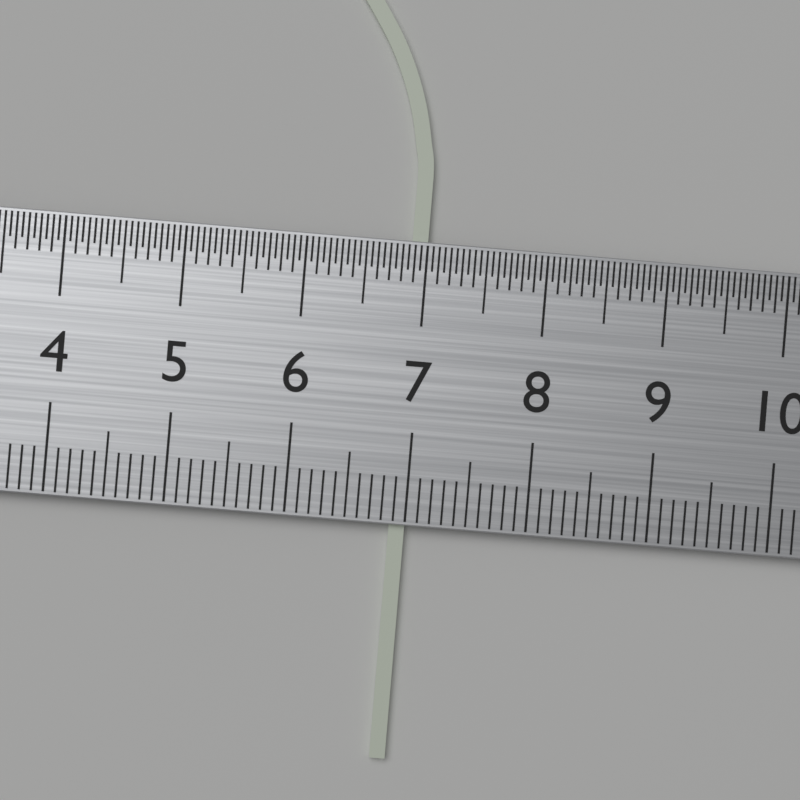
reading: 7.0 cm
